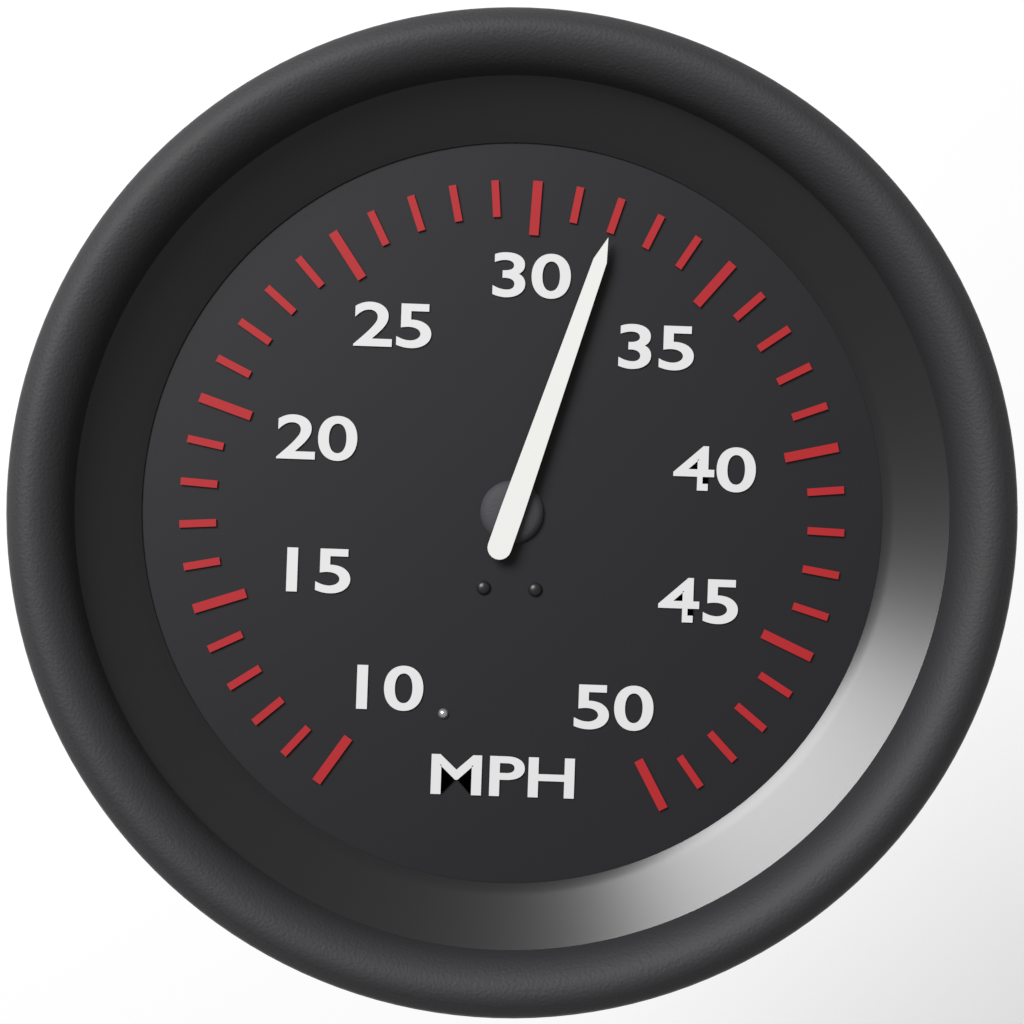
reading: 32 MPH
